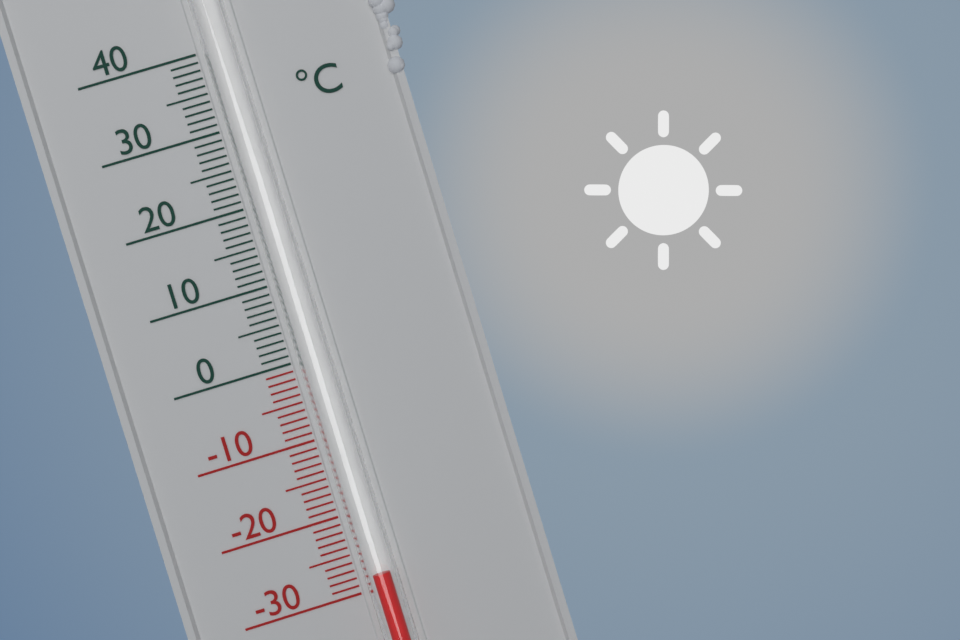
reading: -28 °C
